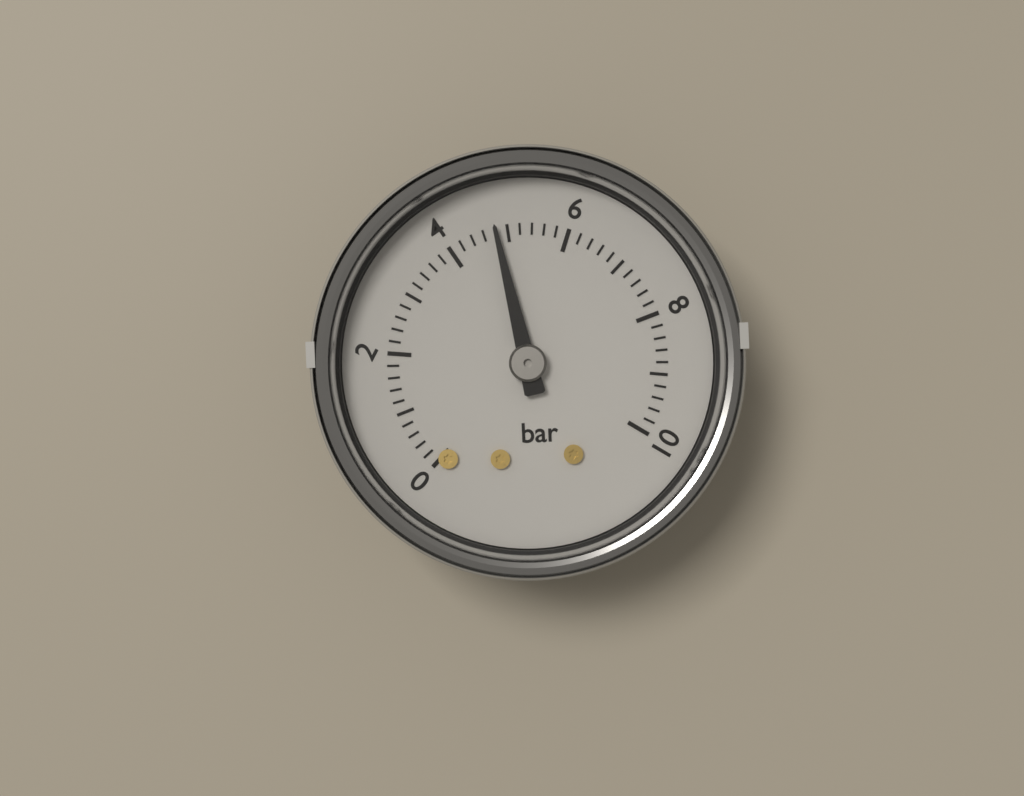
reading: 4.8 bar
